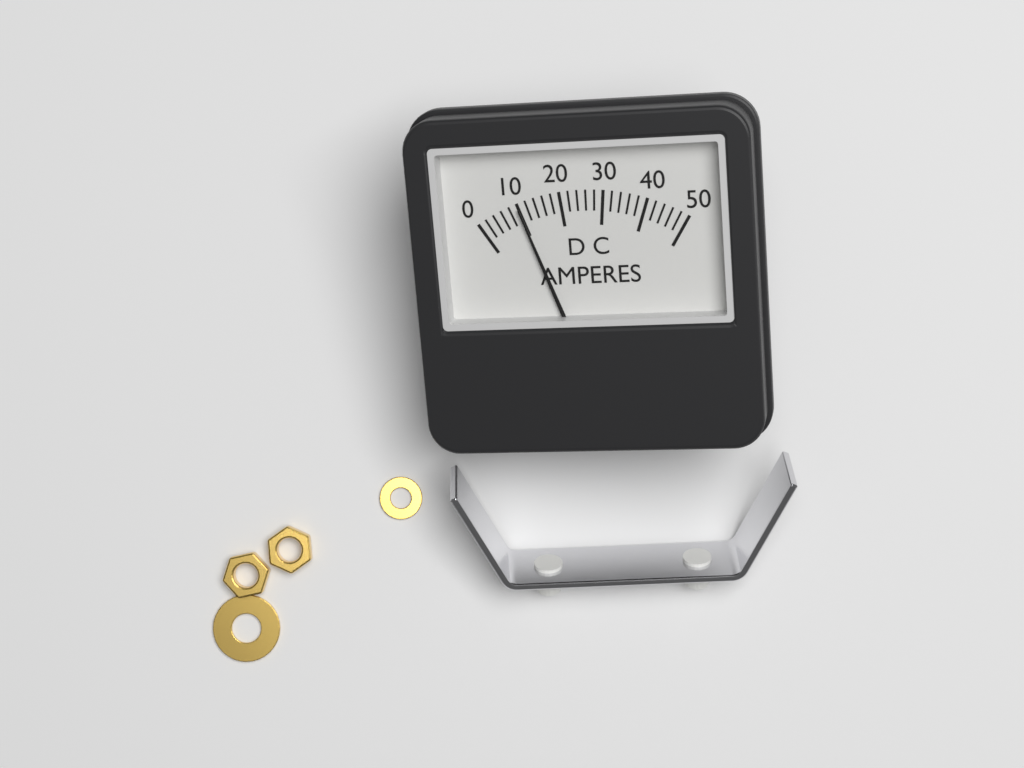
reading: 10 A
